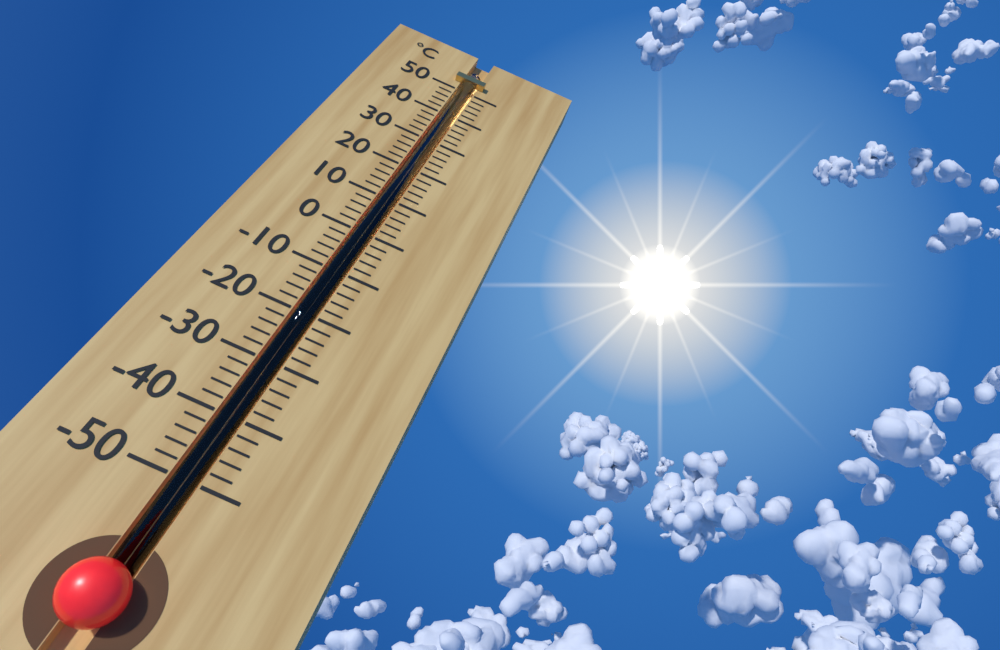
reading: 40 °C
